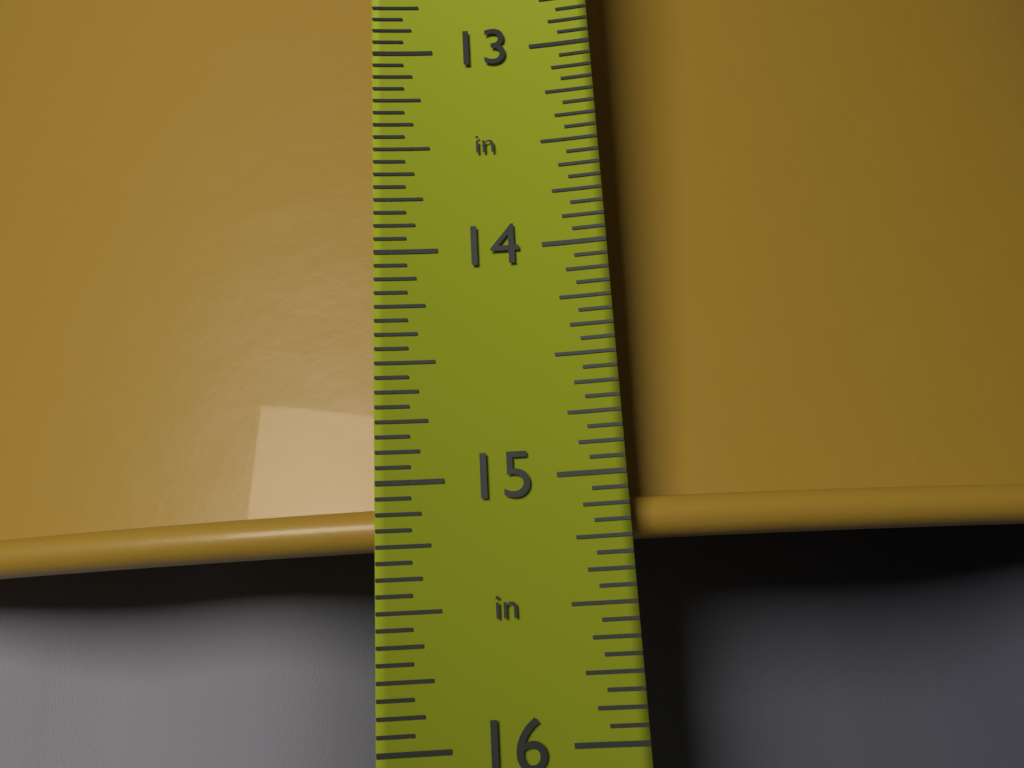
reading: 15.2500 in
